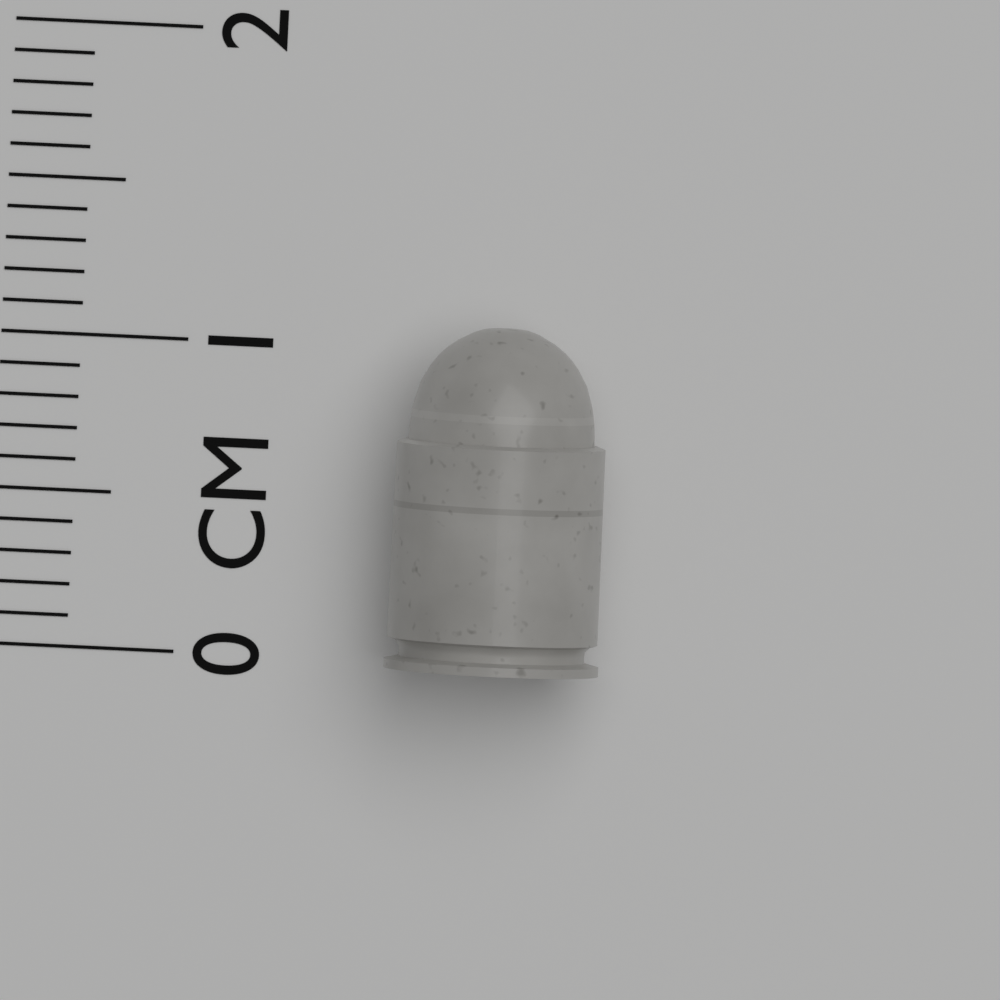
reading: 1.1 cm
